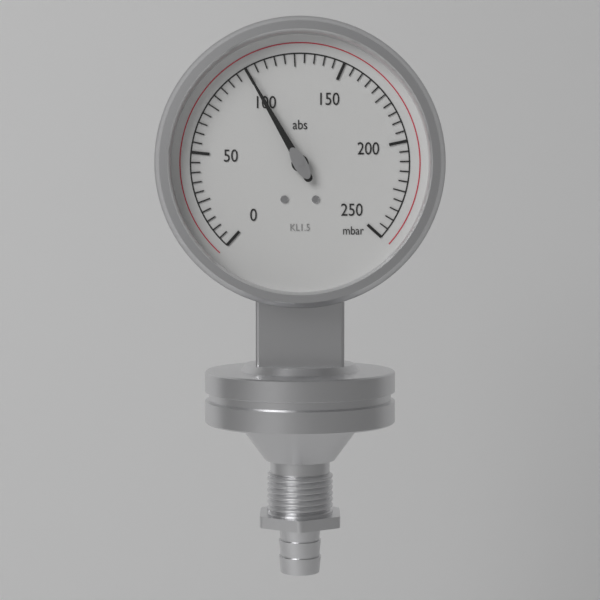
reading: 100 mbar
